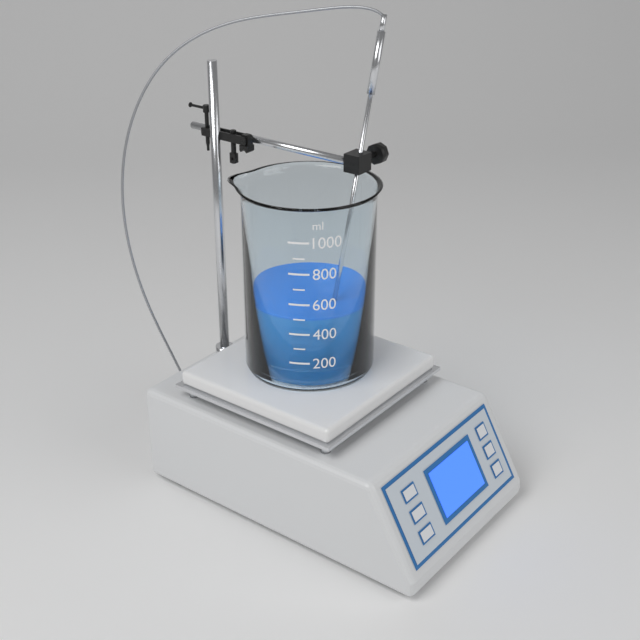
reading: 500 ml
